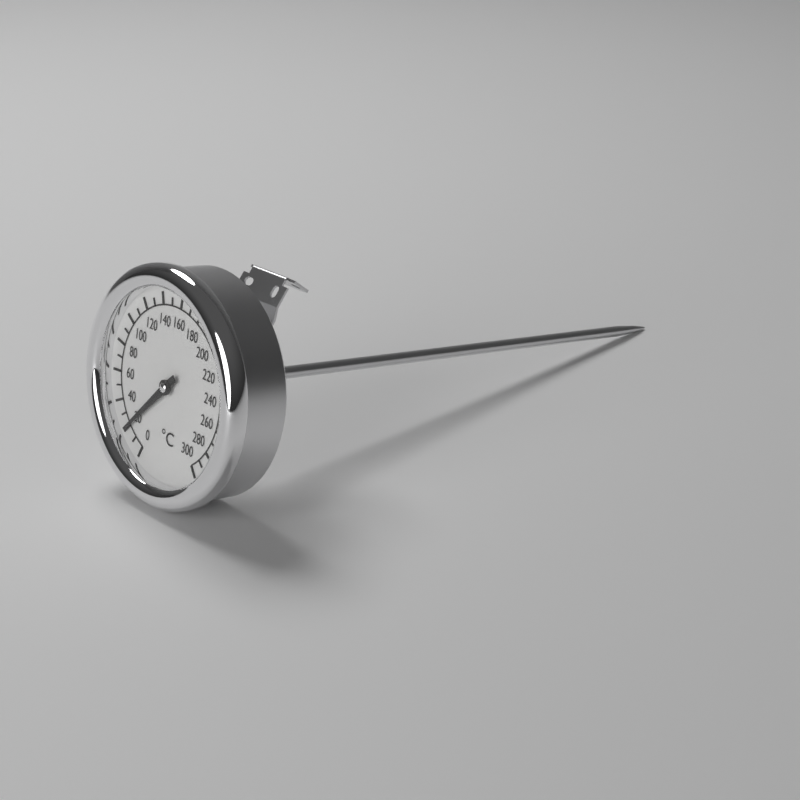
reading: 20 °C
